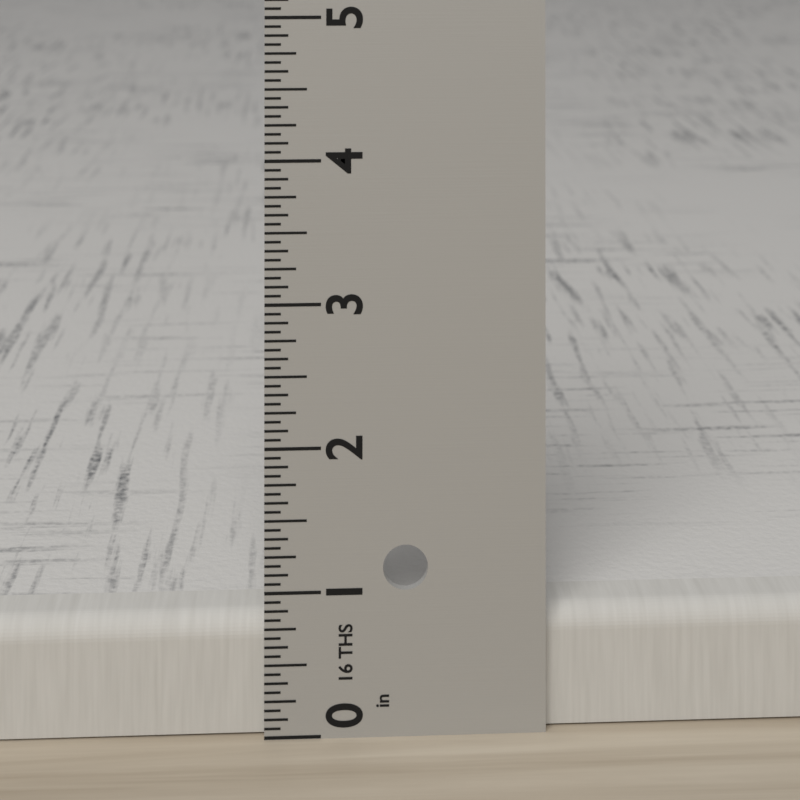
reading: 0.8125 in
